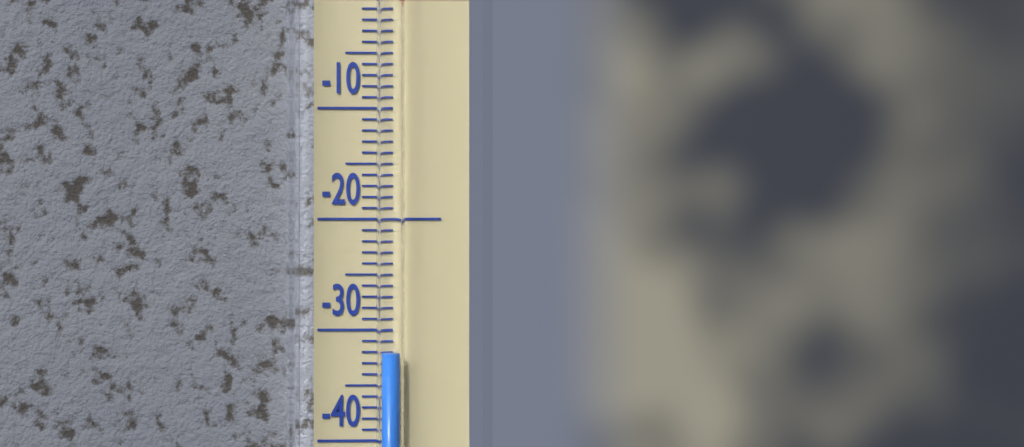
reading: -32 °C
